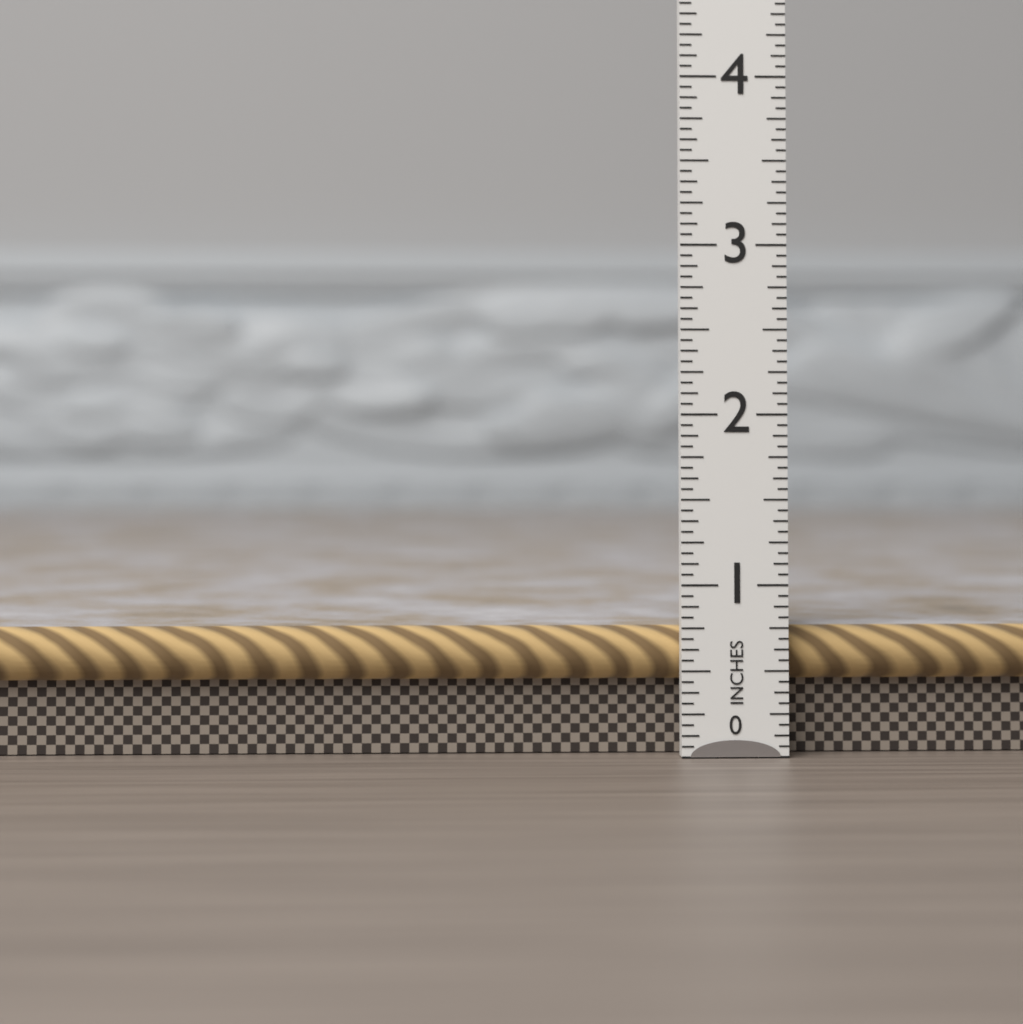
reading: 0.7500 in
